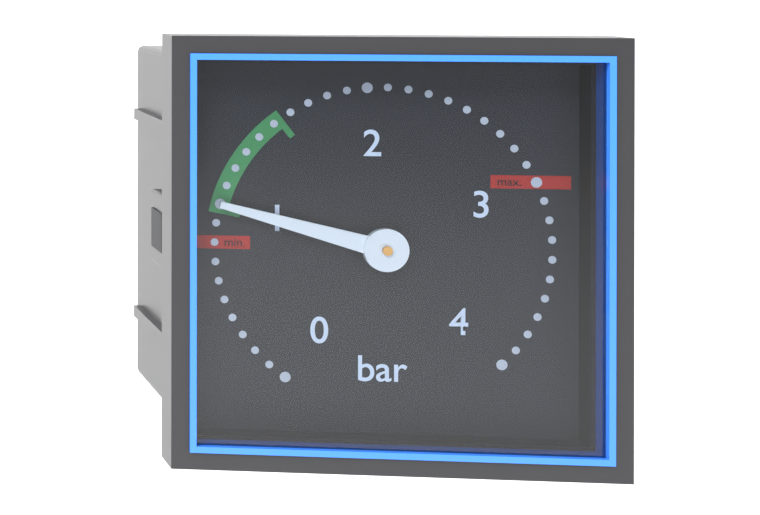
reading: 1.0 bar
